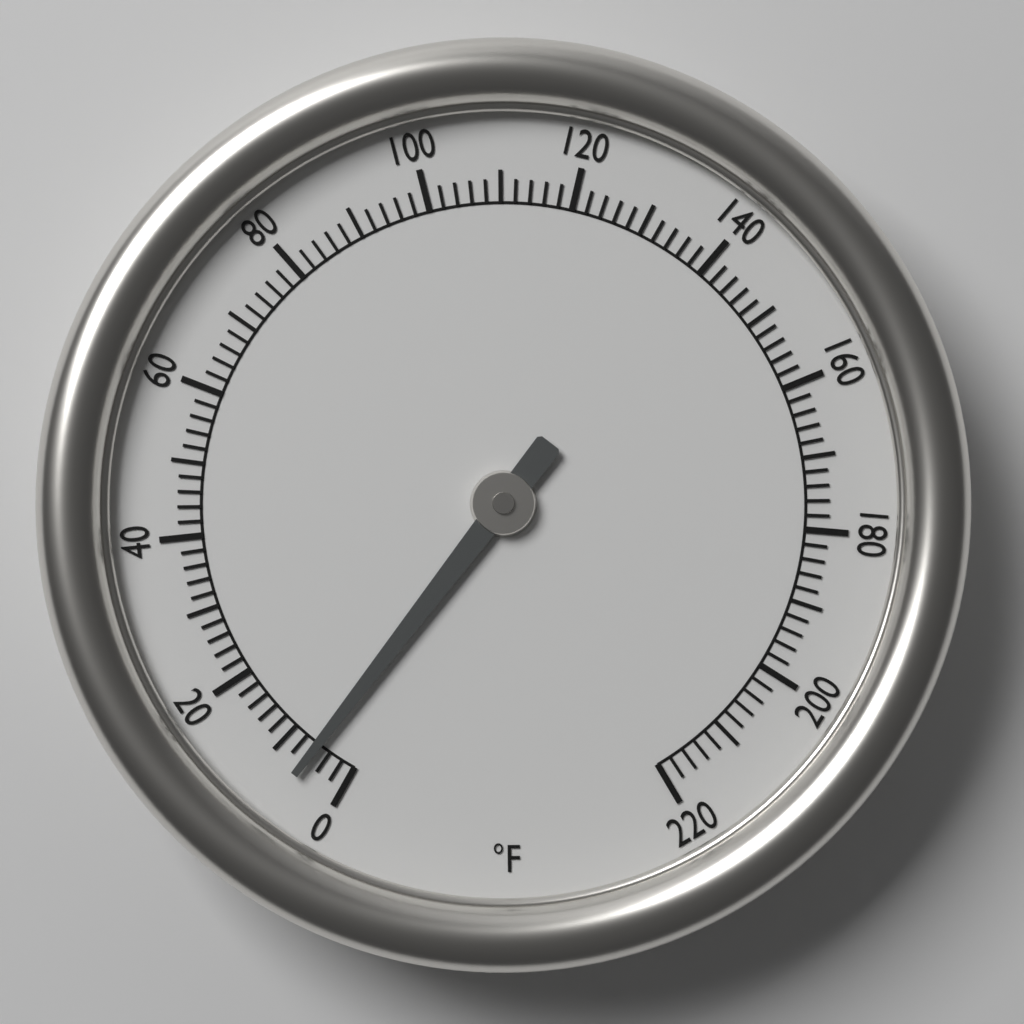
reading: 6 °F
